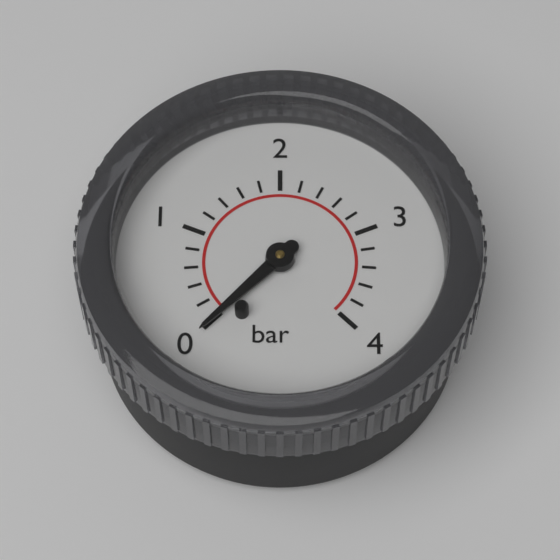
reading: 0.0 bar
